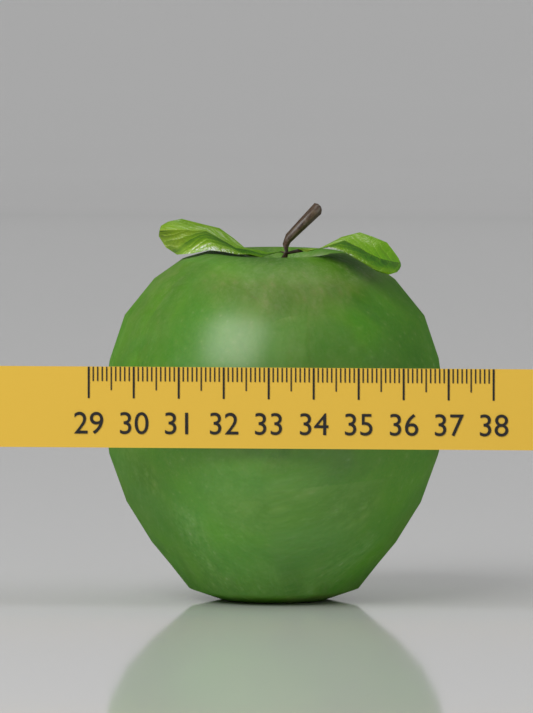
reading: 36.6 (no unit)
